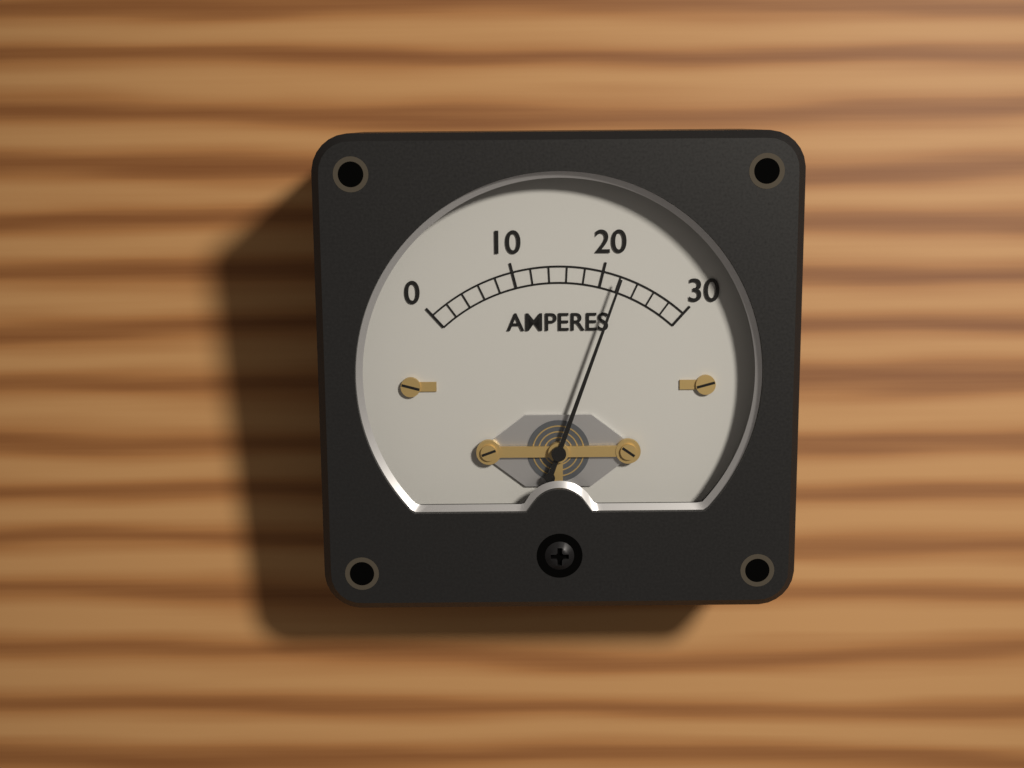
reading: 22 A
